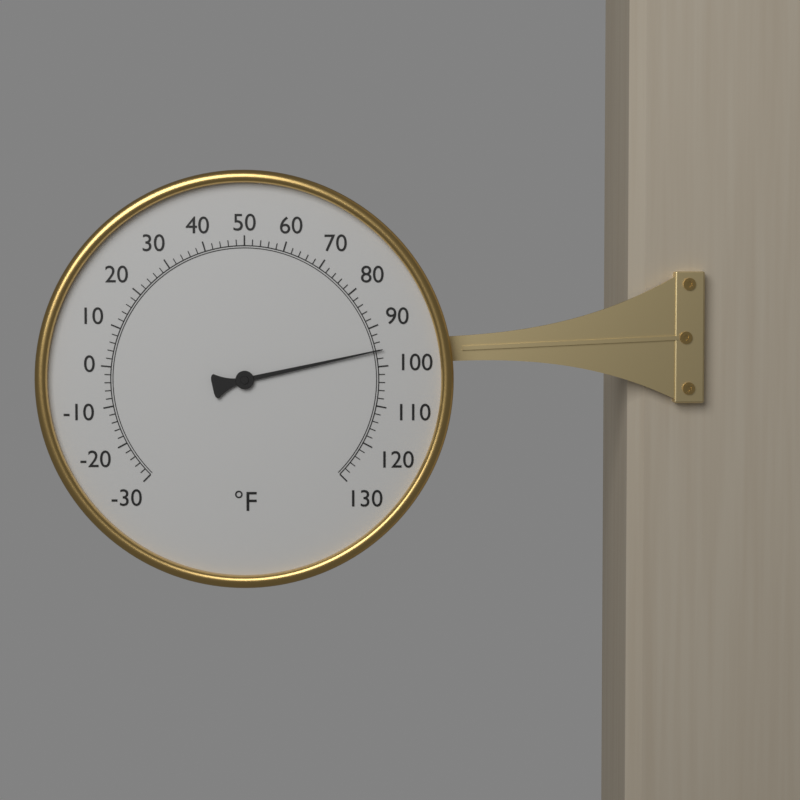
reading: 96 °F
